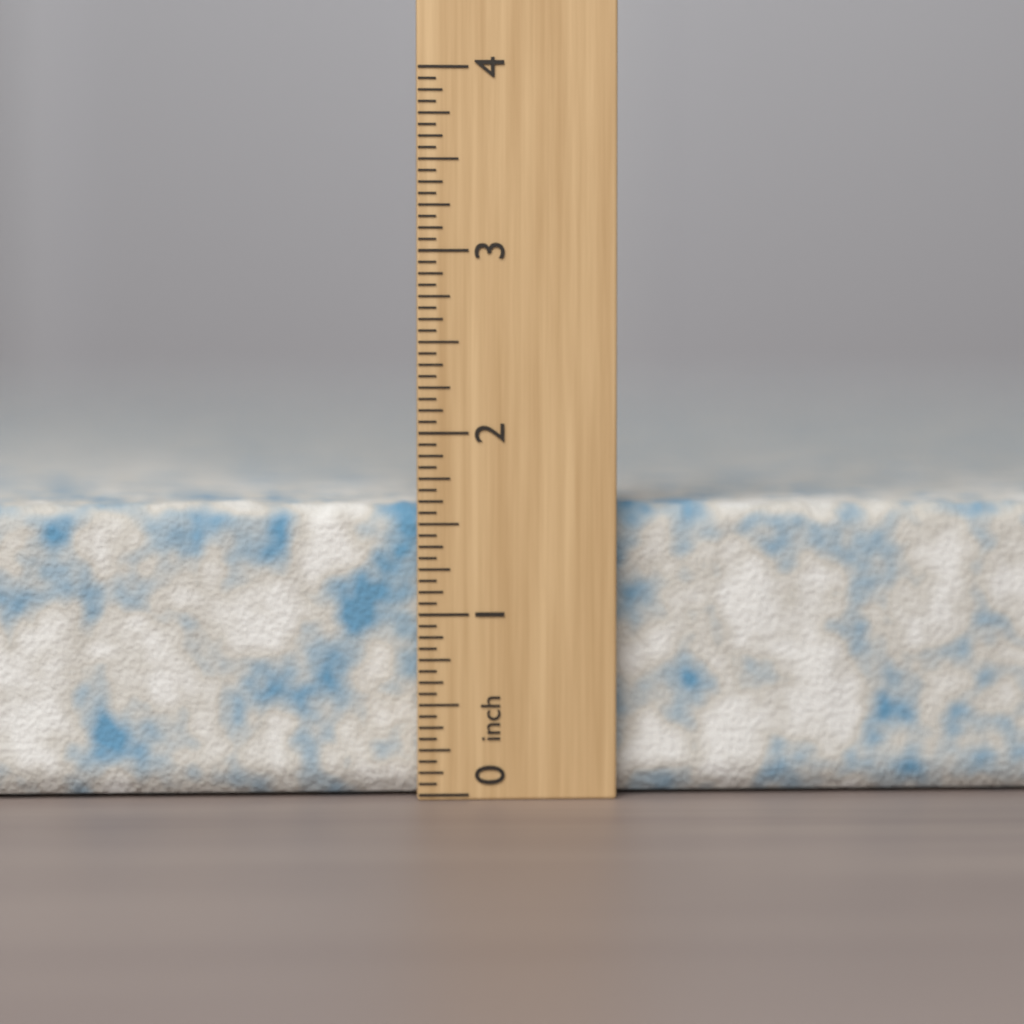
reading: 1.6250 inch
